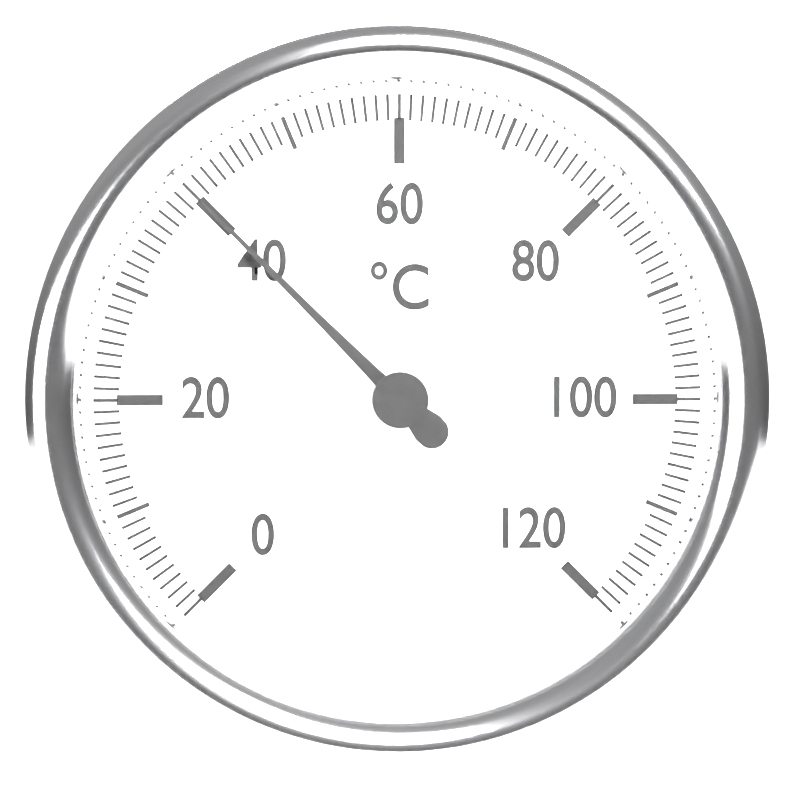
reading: 40 °C
